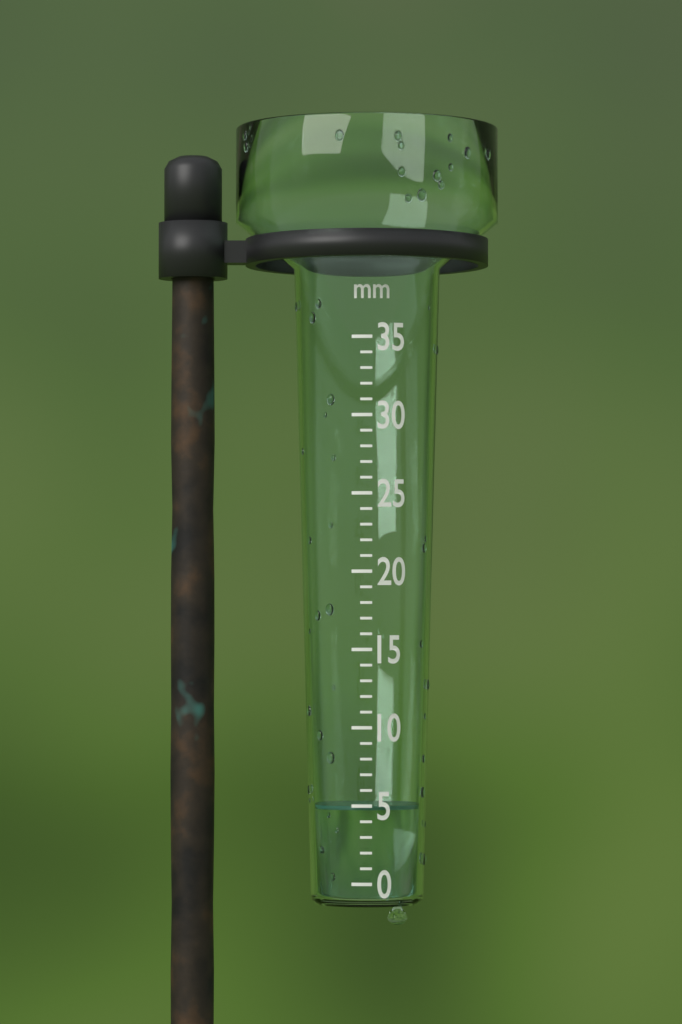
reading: 5 mm
